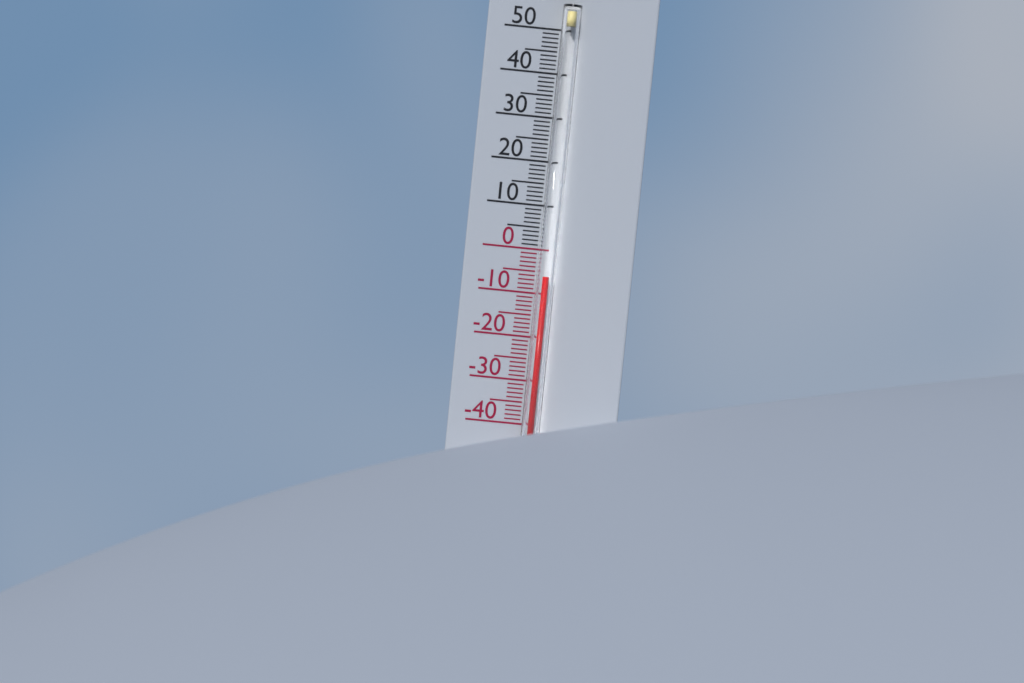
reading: -6 °C
